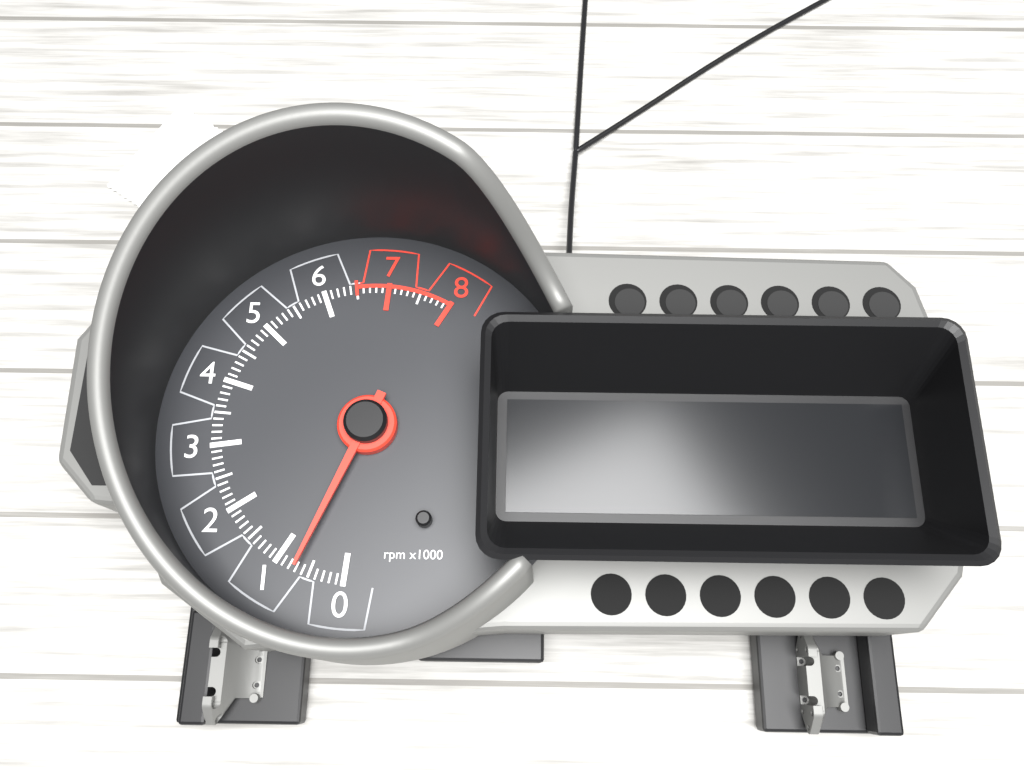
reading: 700 rpm
